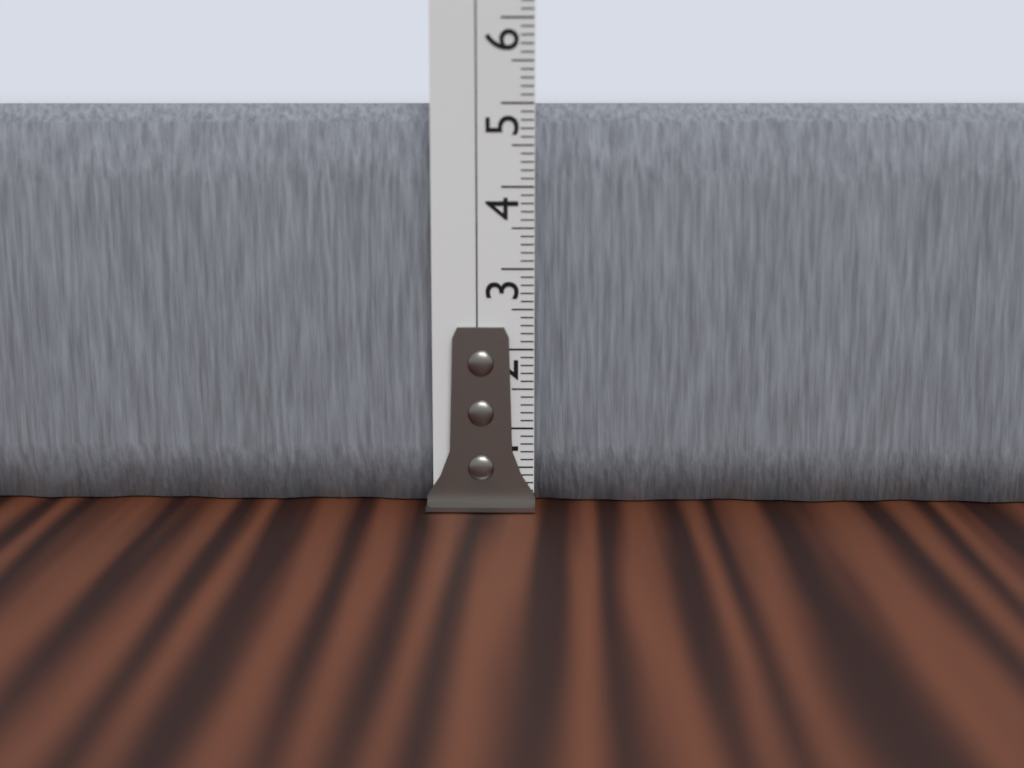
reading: 5.0 cm
